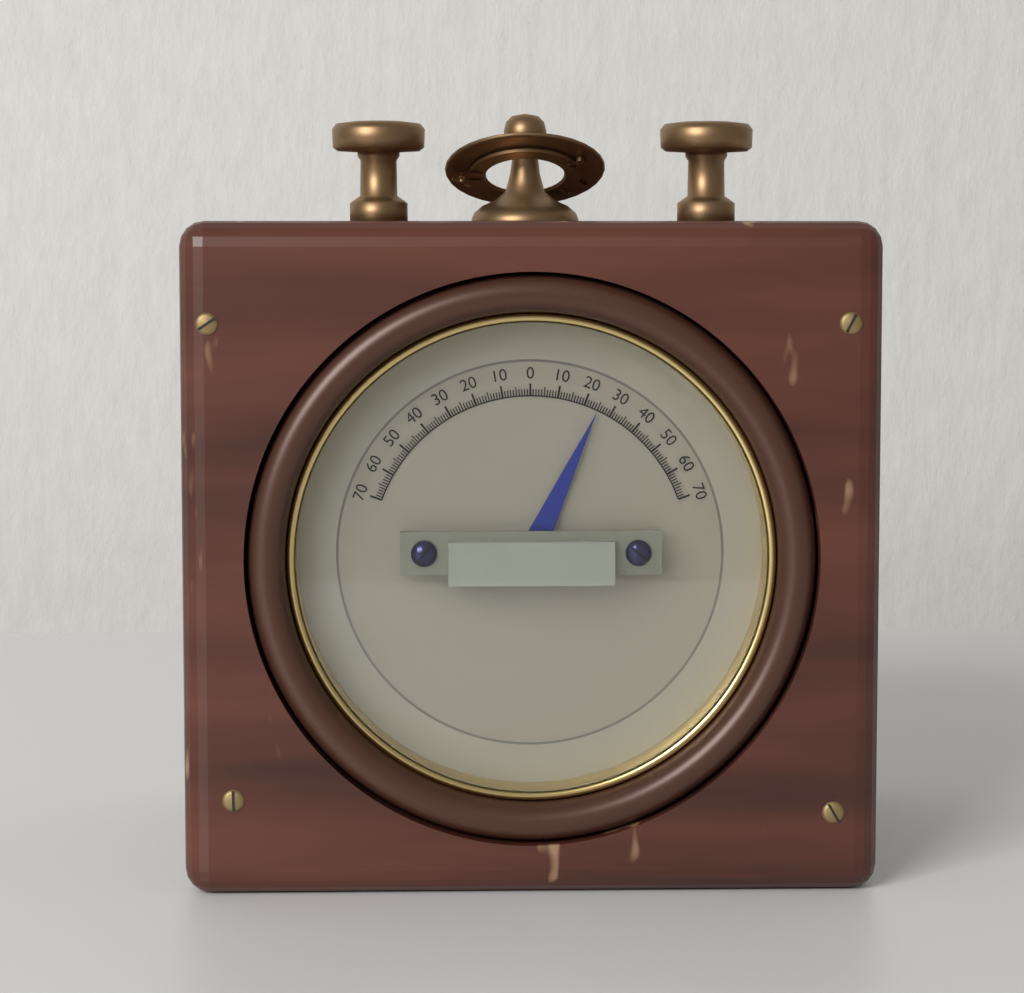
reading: 25 (no unit)
